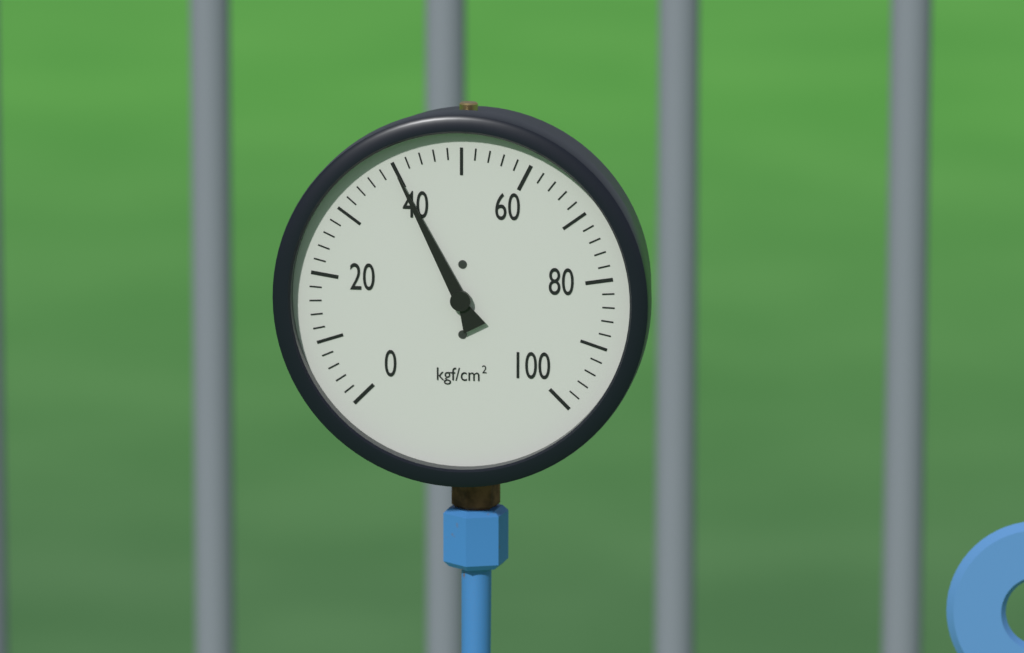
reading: 40 kgf/cm²
